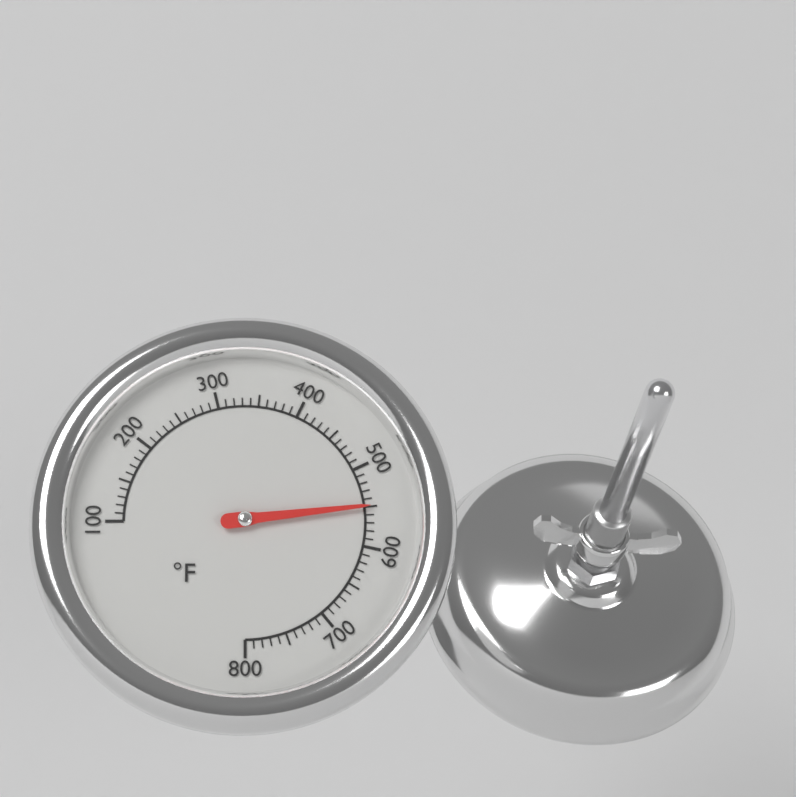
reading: 550 °F
